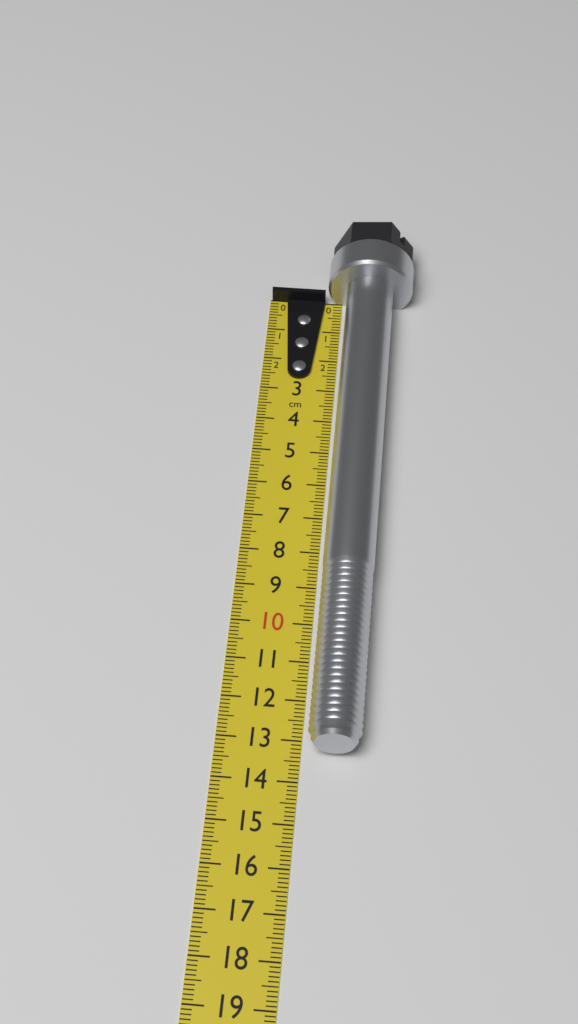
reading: 13.3 cm
